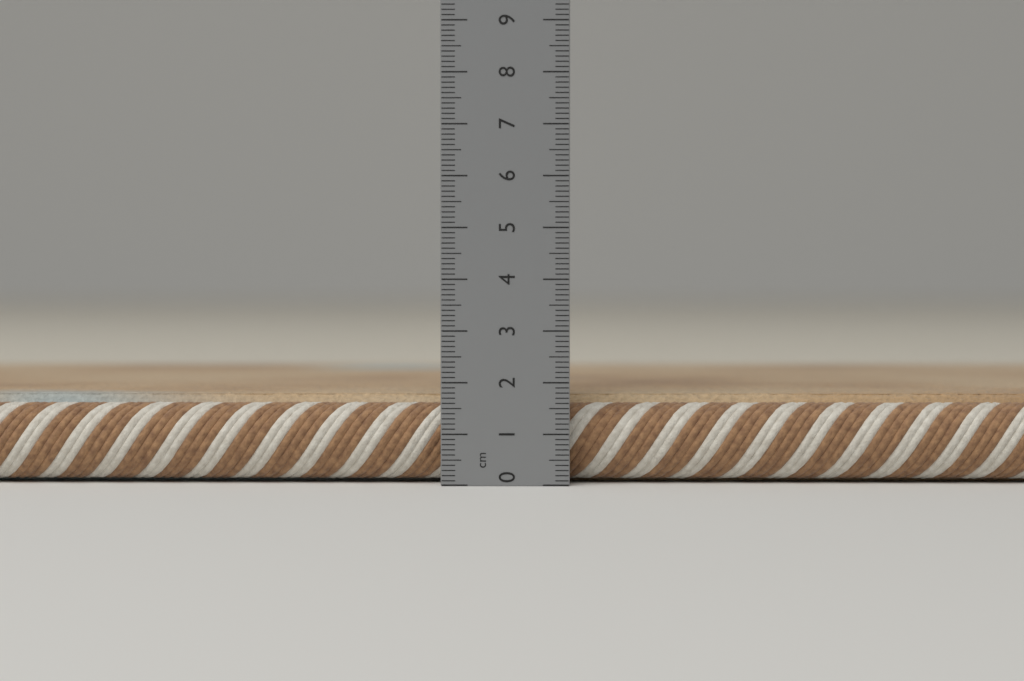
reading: 1.8 cm
